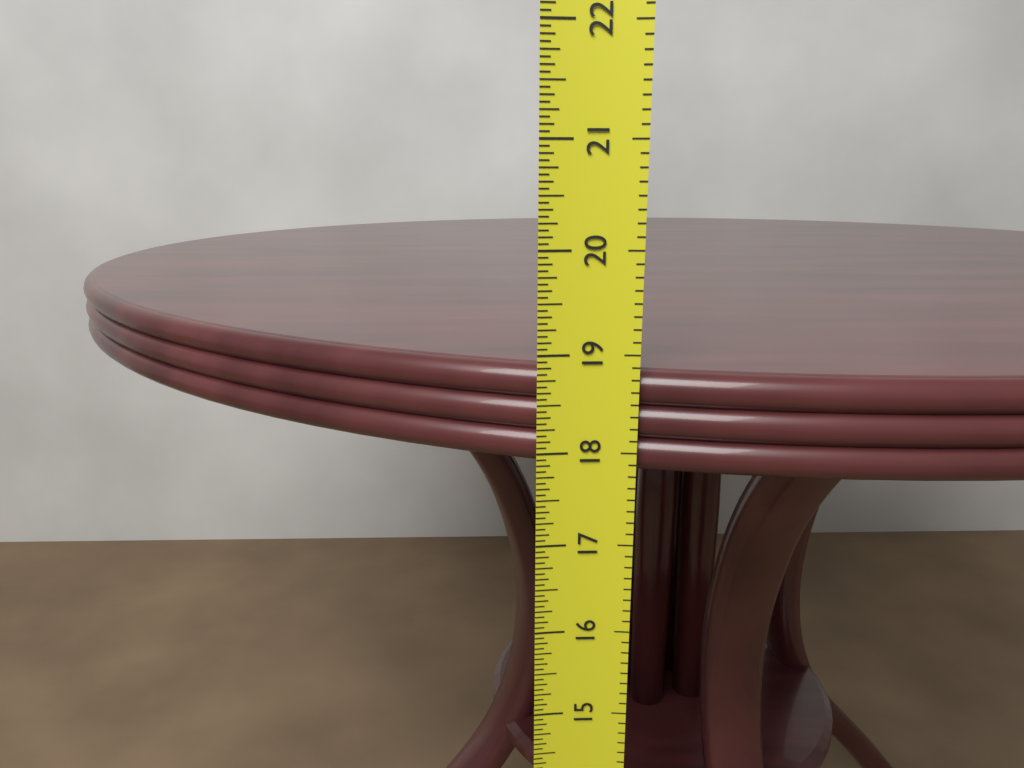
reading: 18.8125 in
